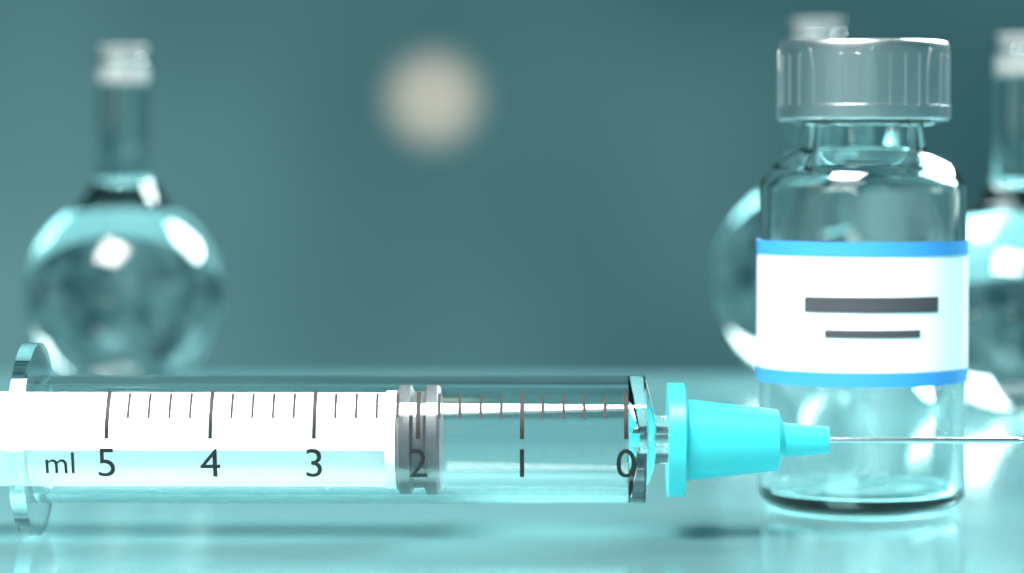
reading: 1.8 ml
